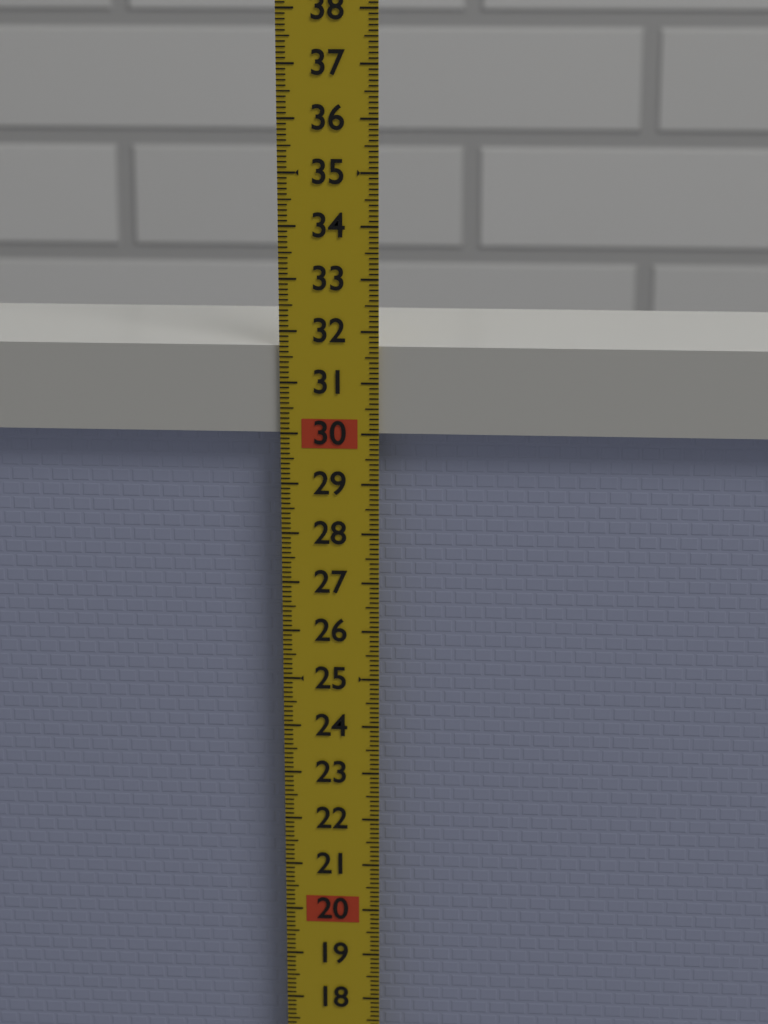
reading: 31.7 (no unit)
